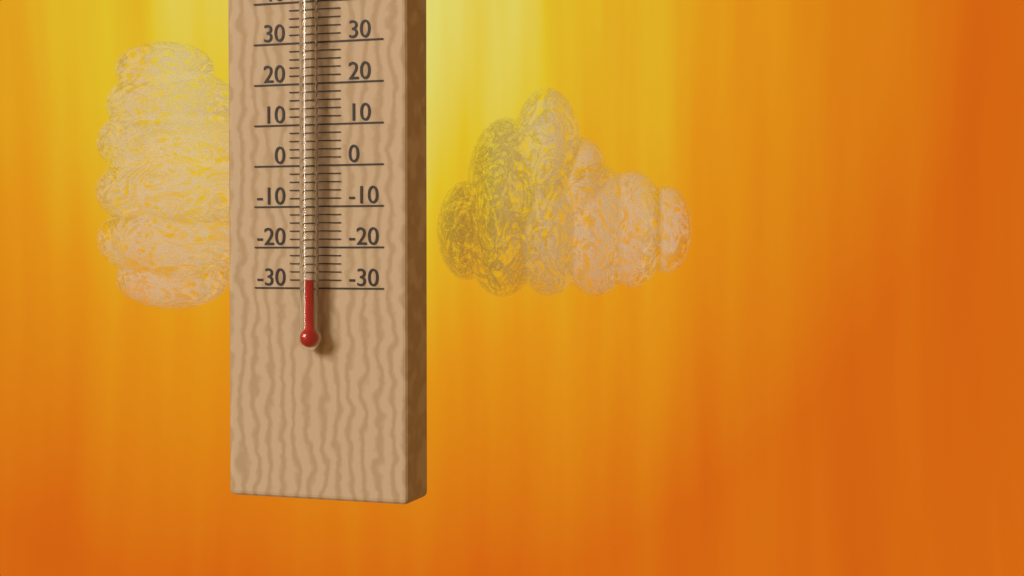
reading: -28 °C
